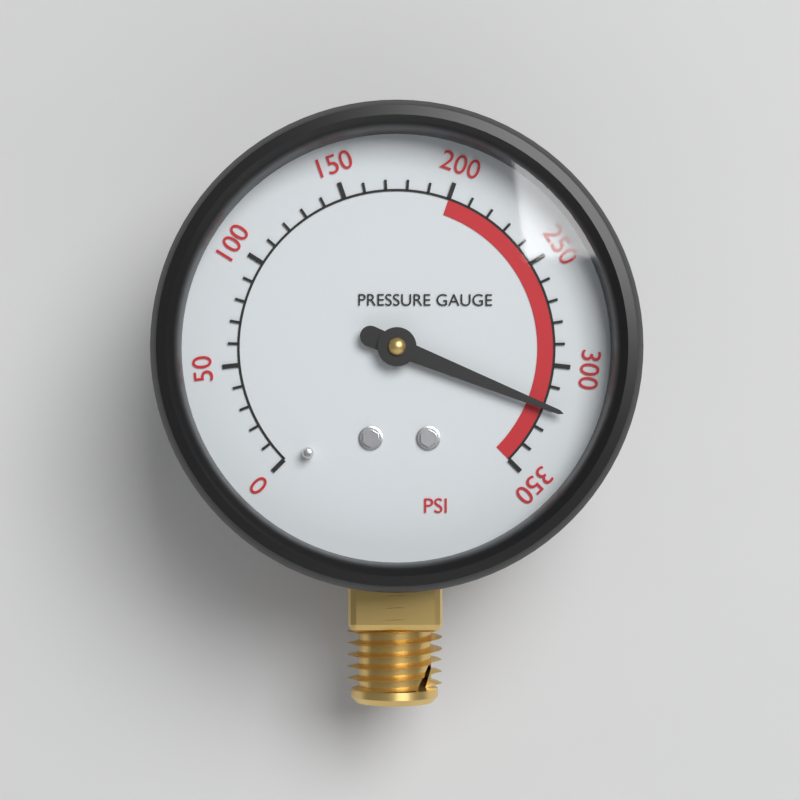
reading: 320 psi
